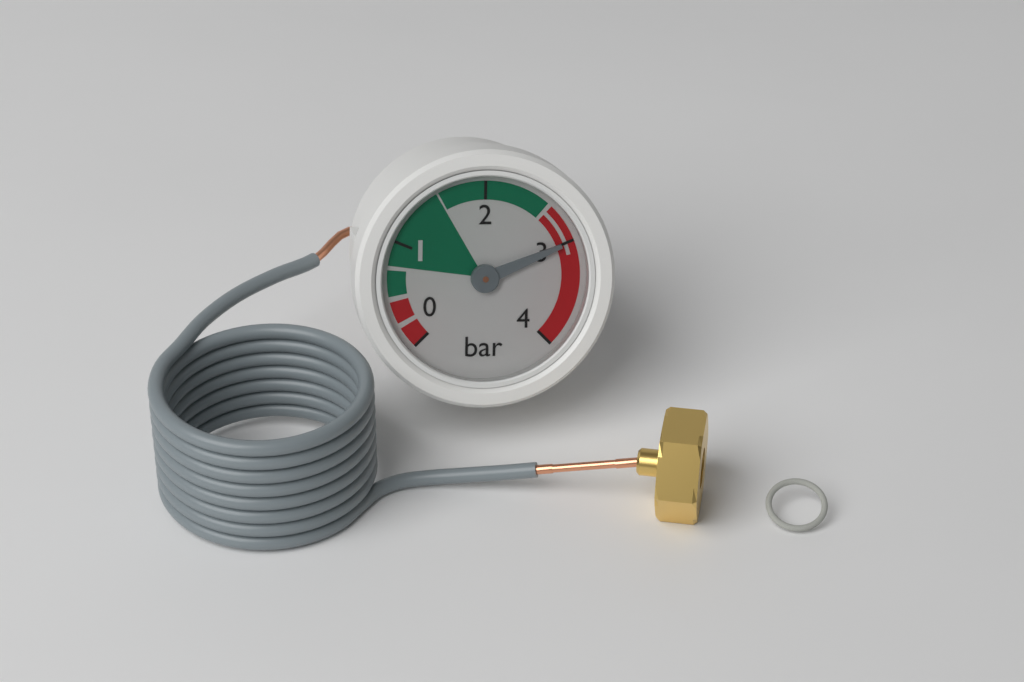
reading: 3 bar
